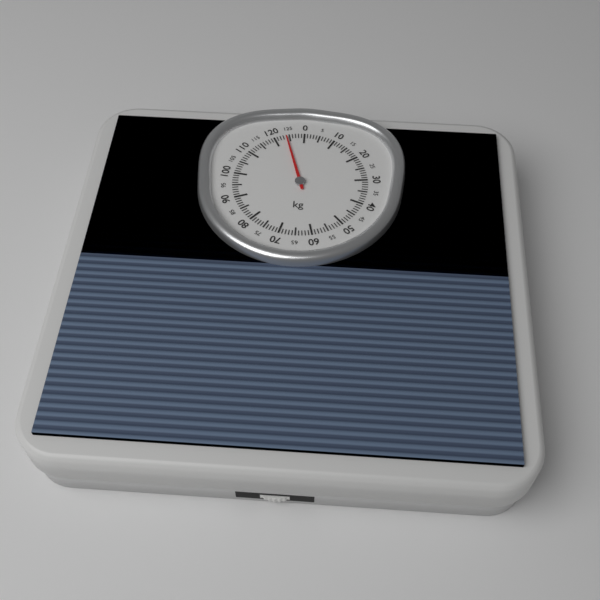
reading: 124 kg
